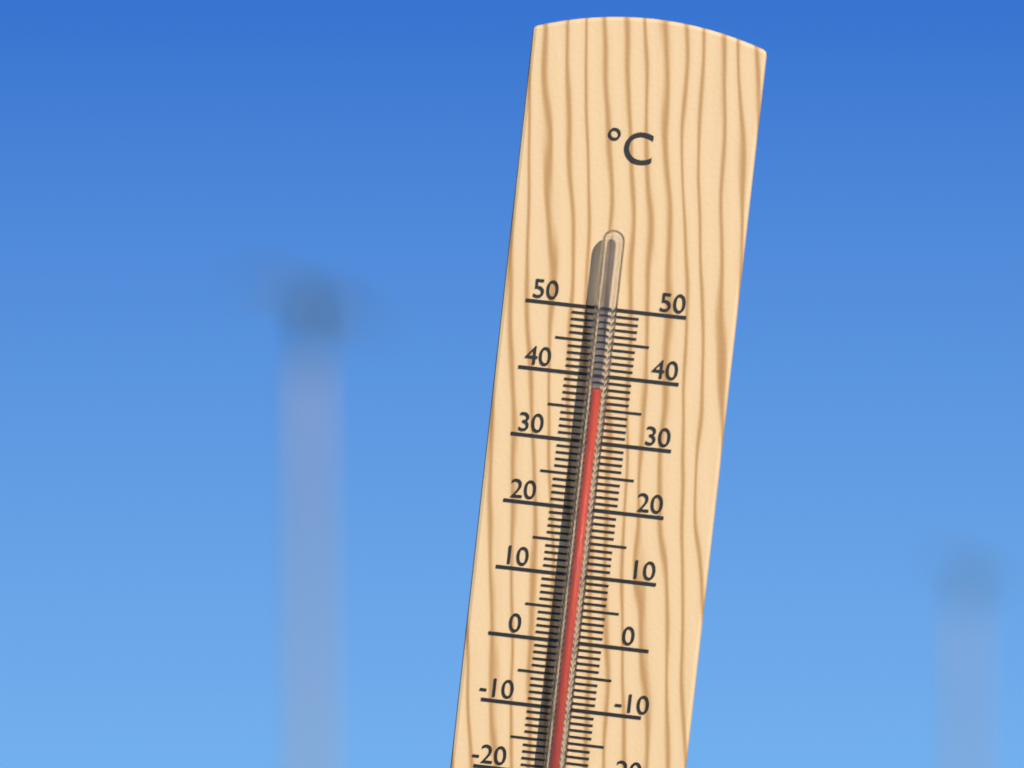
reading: 38 °C
